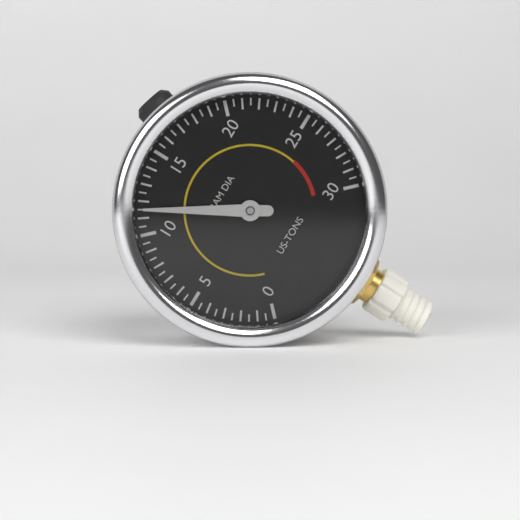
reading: 11.5 US-TONS
